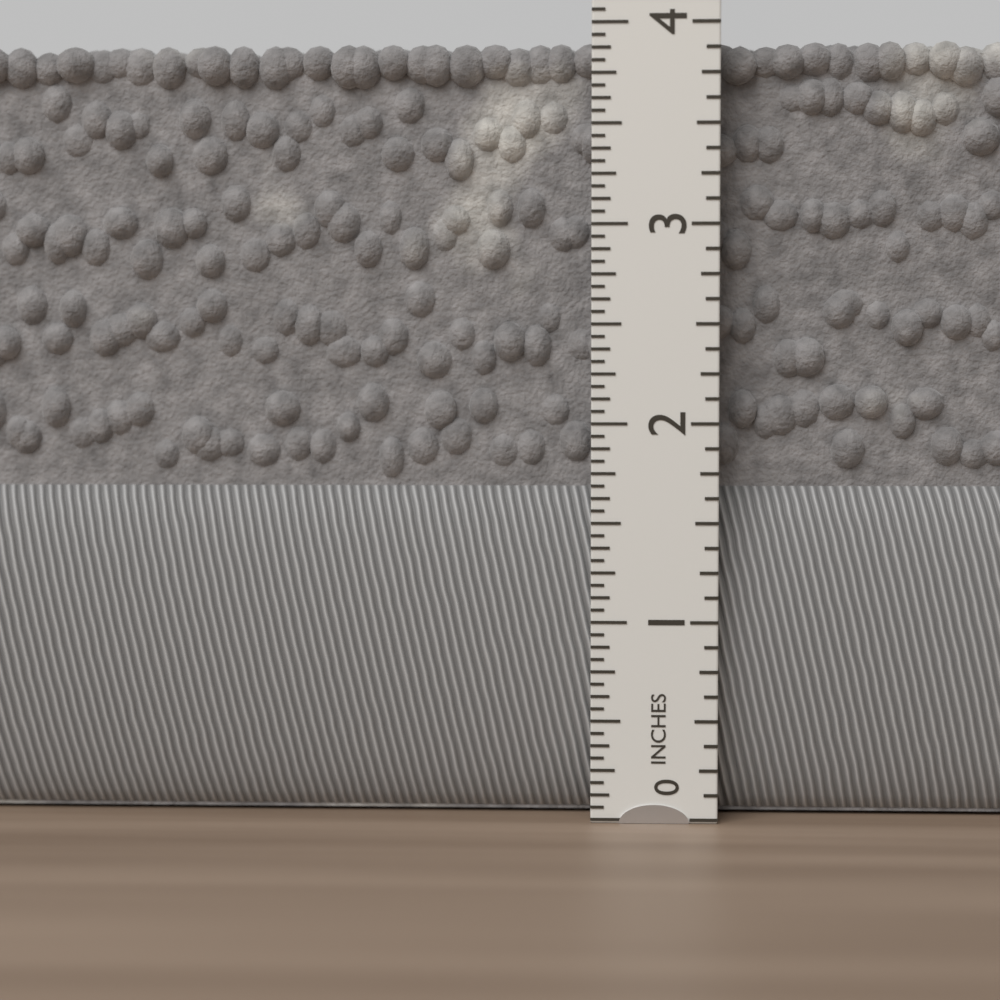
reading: 3.9375 in
